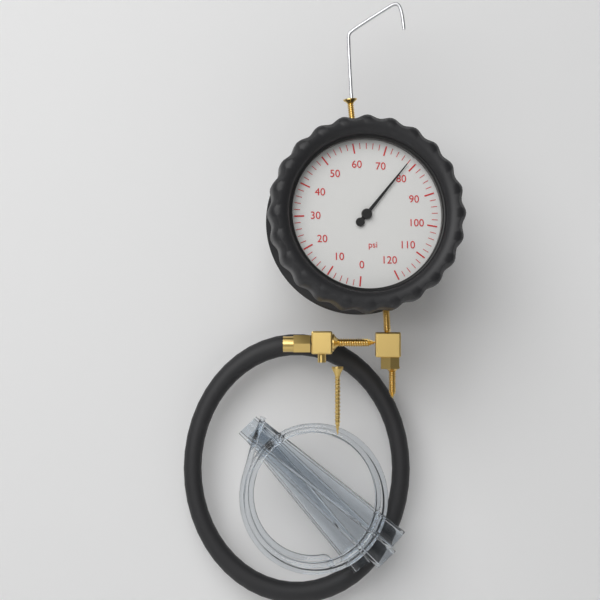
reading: 78 psi
